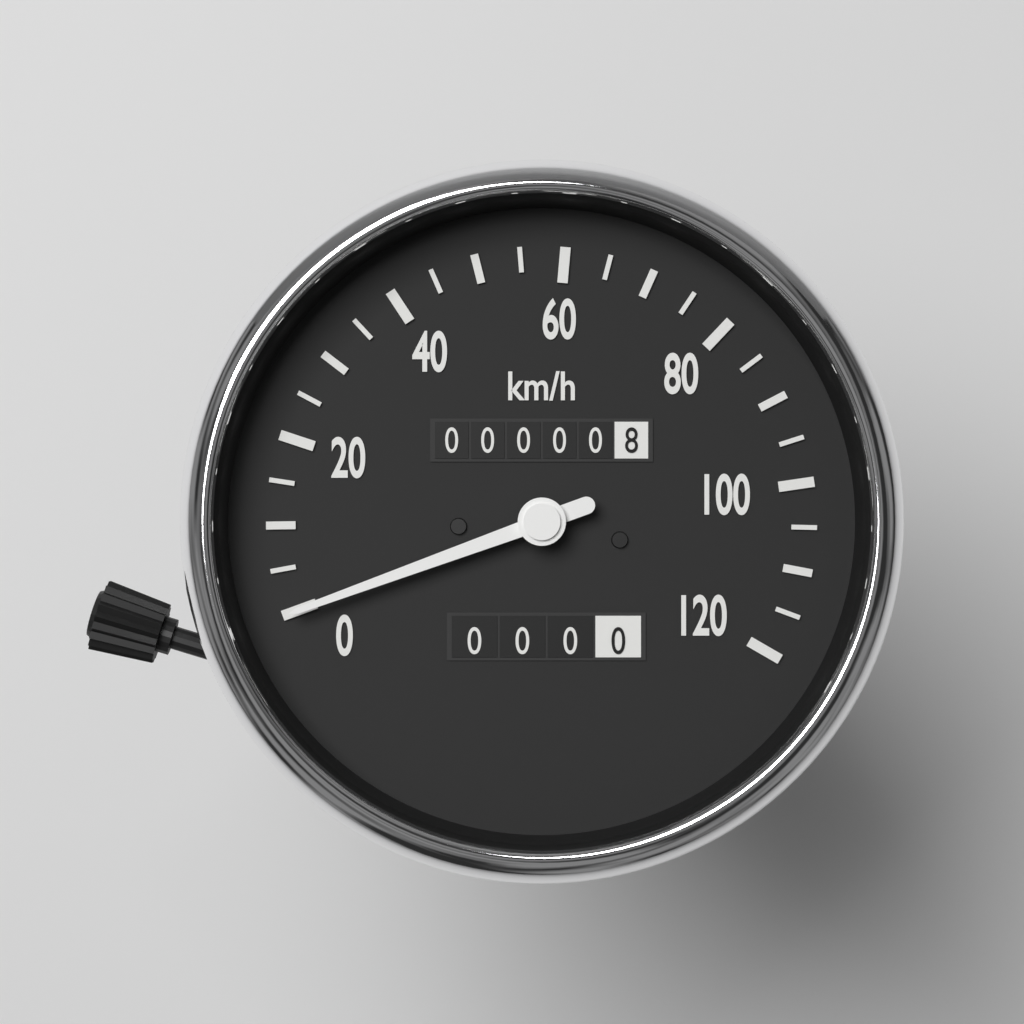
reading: 0 km/h
